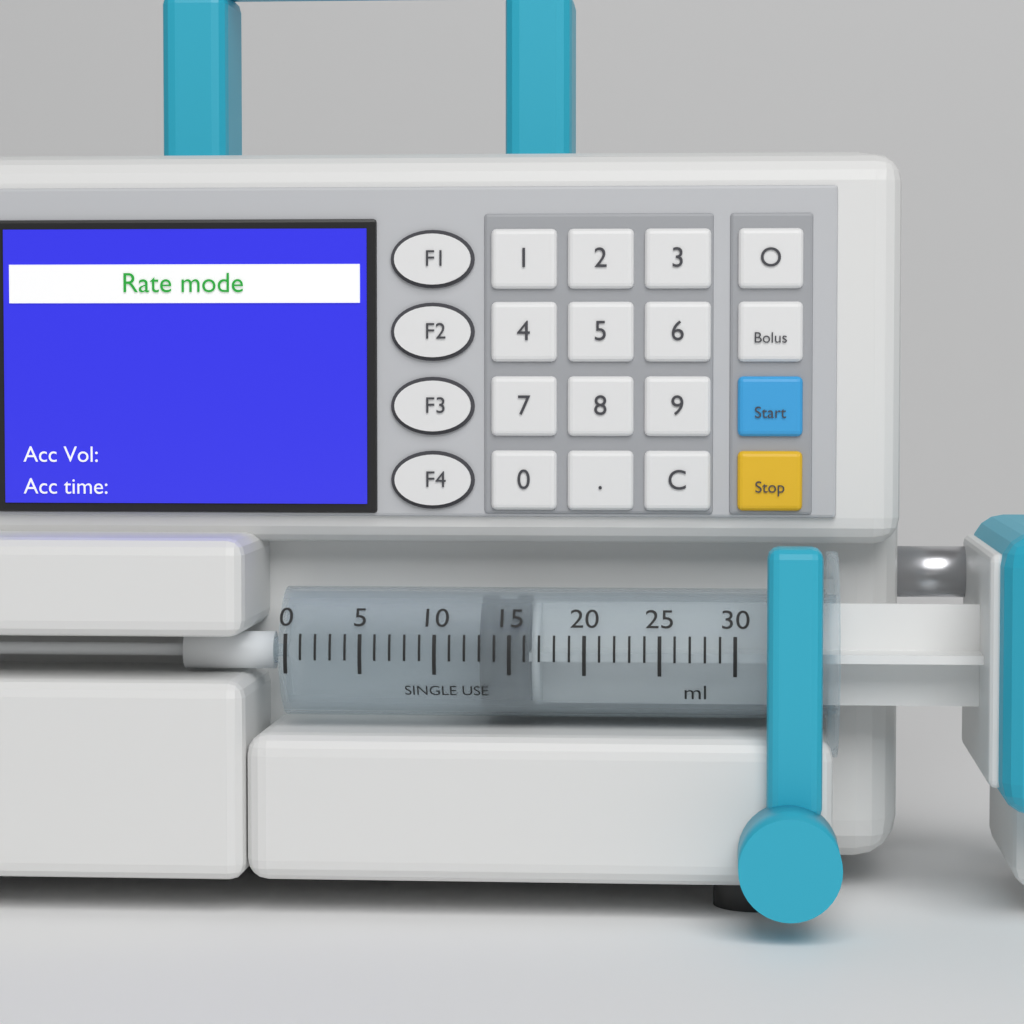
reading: 13 ml
